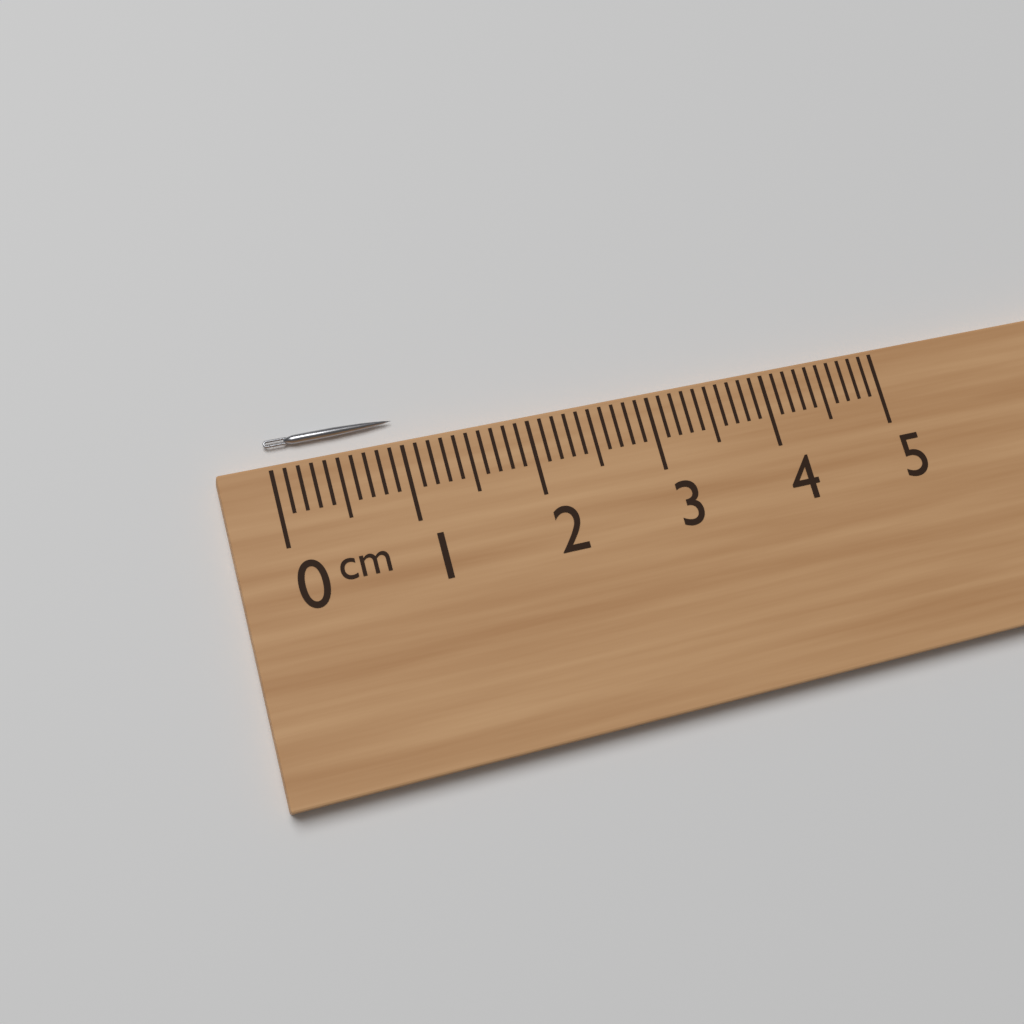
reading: 1.0 cm
